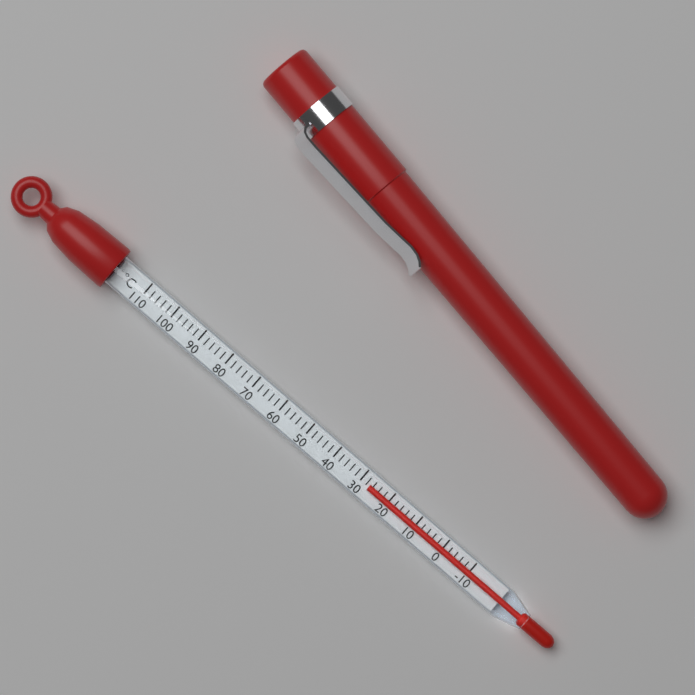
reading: 27 °C
